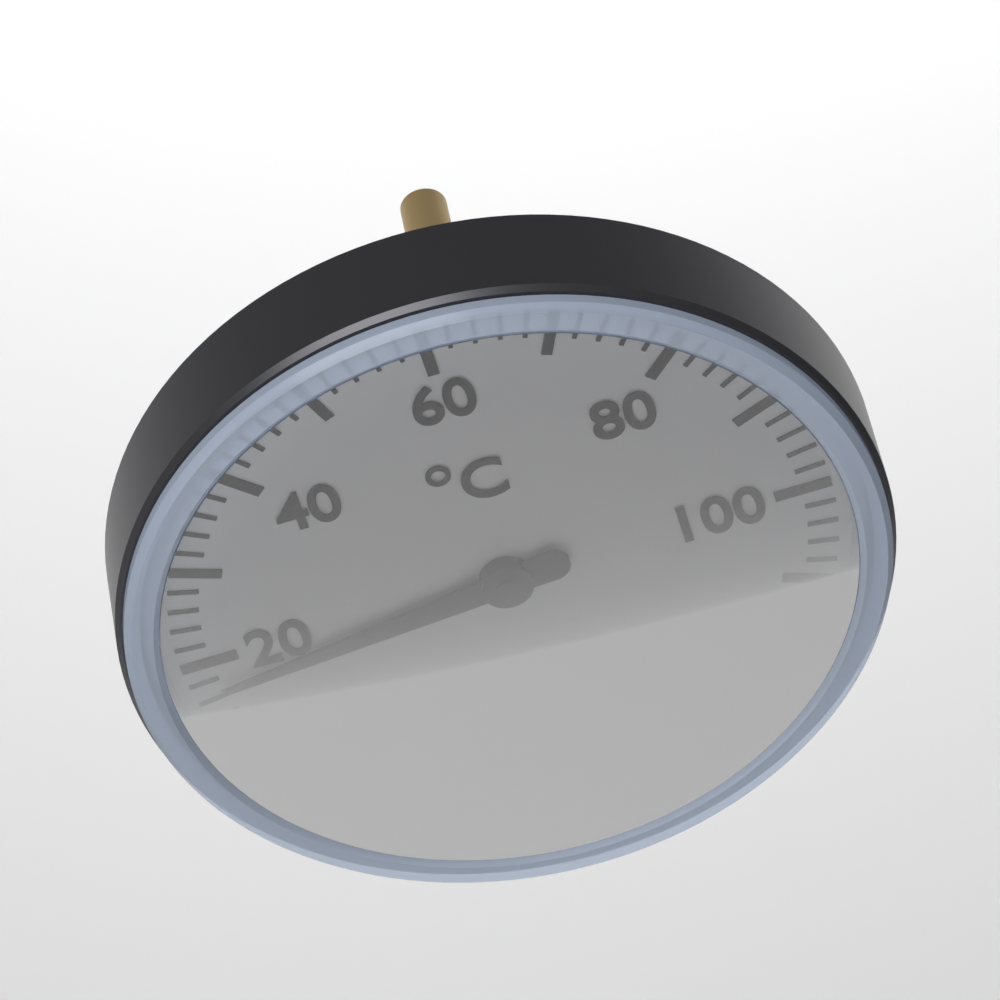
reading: 17 °C
